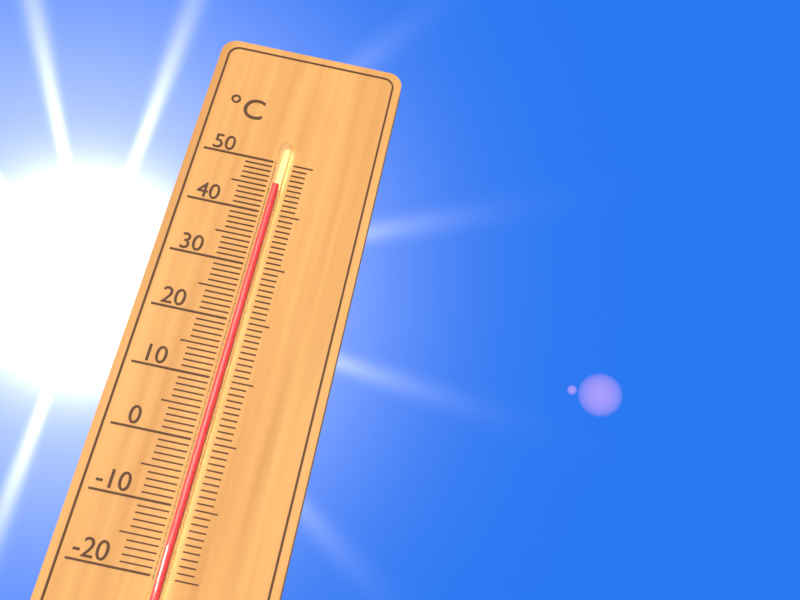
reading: 45 °C
